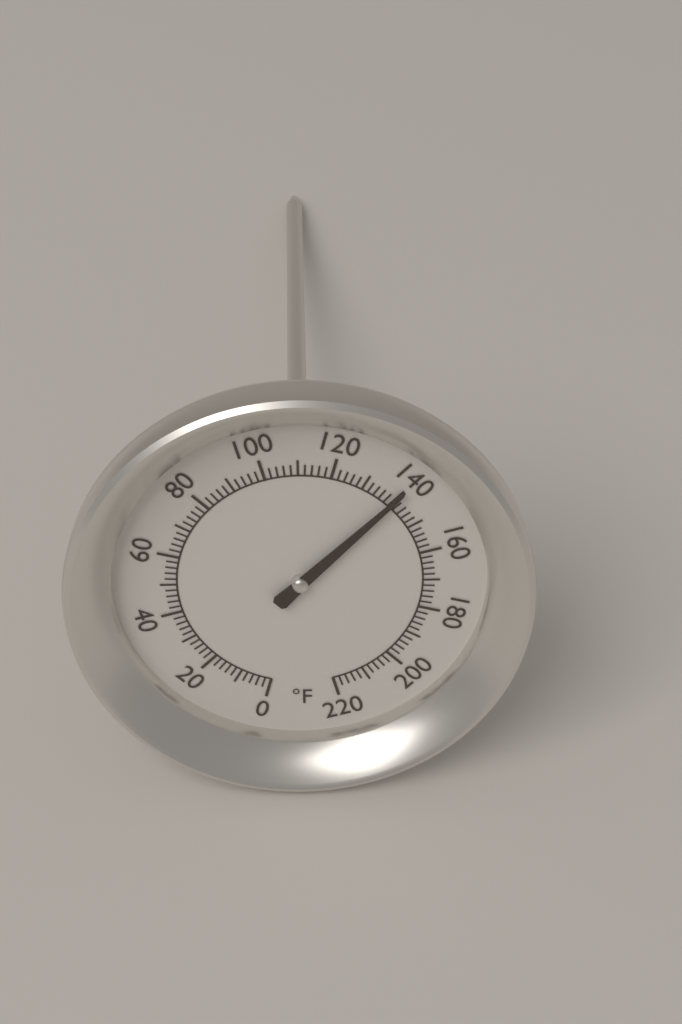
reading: 140 °F
